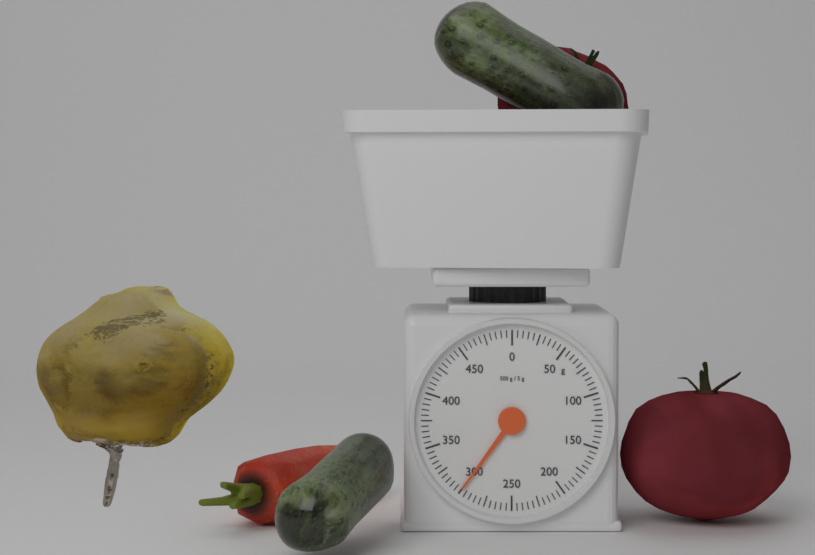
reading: 300 g
